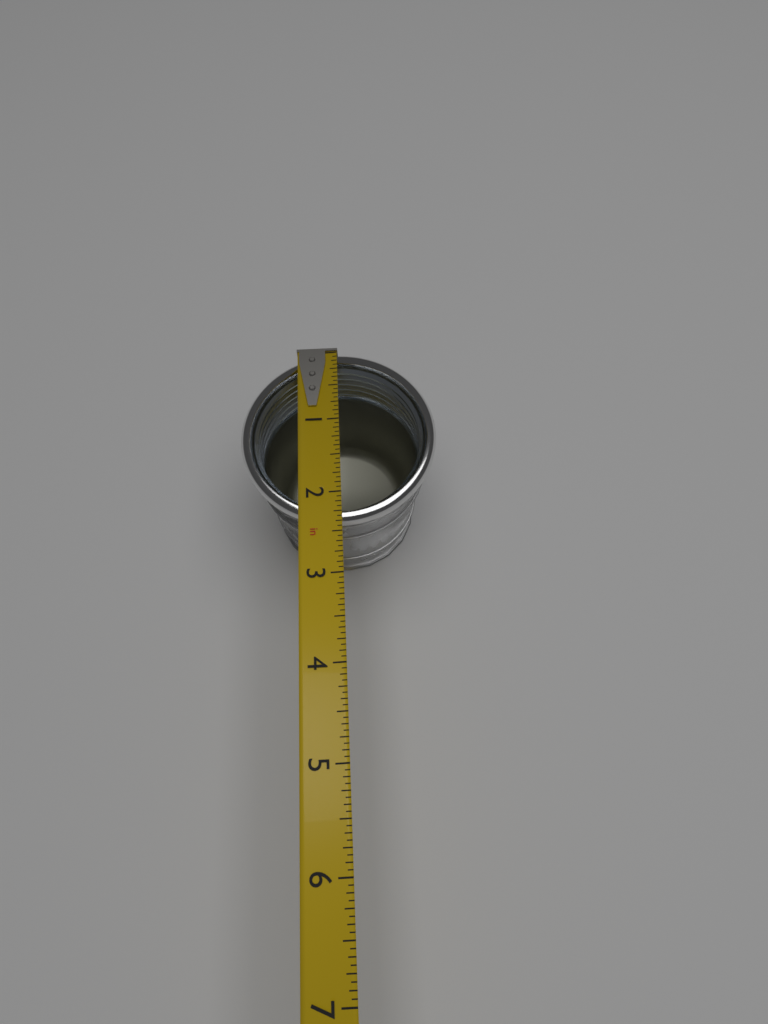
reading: 2.3750 in
